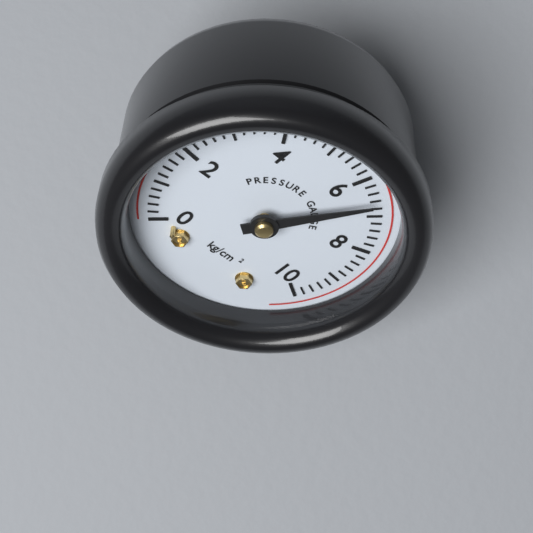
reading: 6.6 kg/cm²
